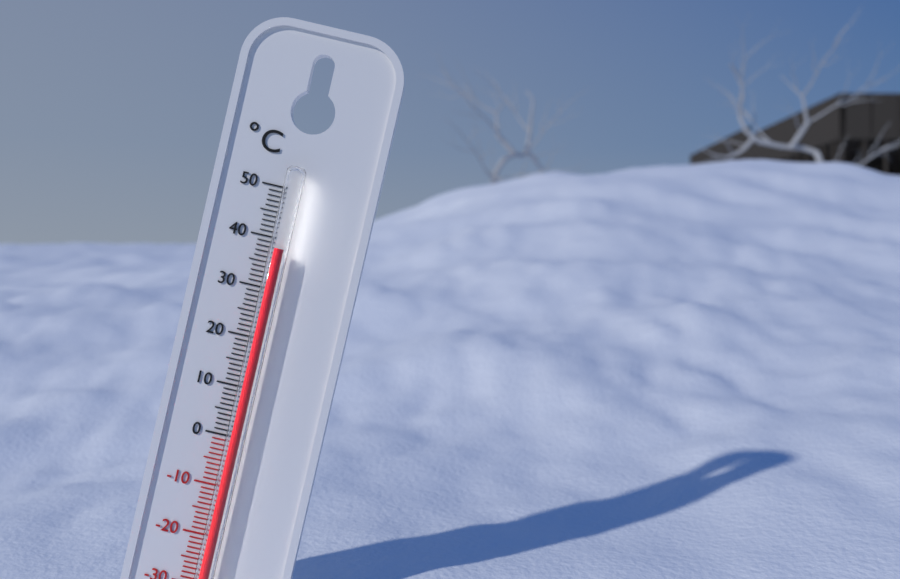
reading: 38 °C
